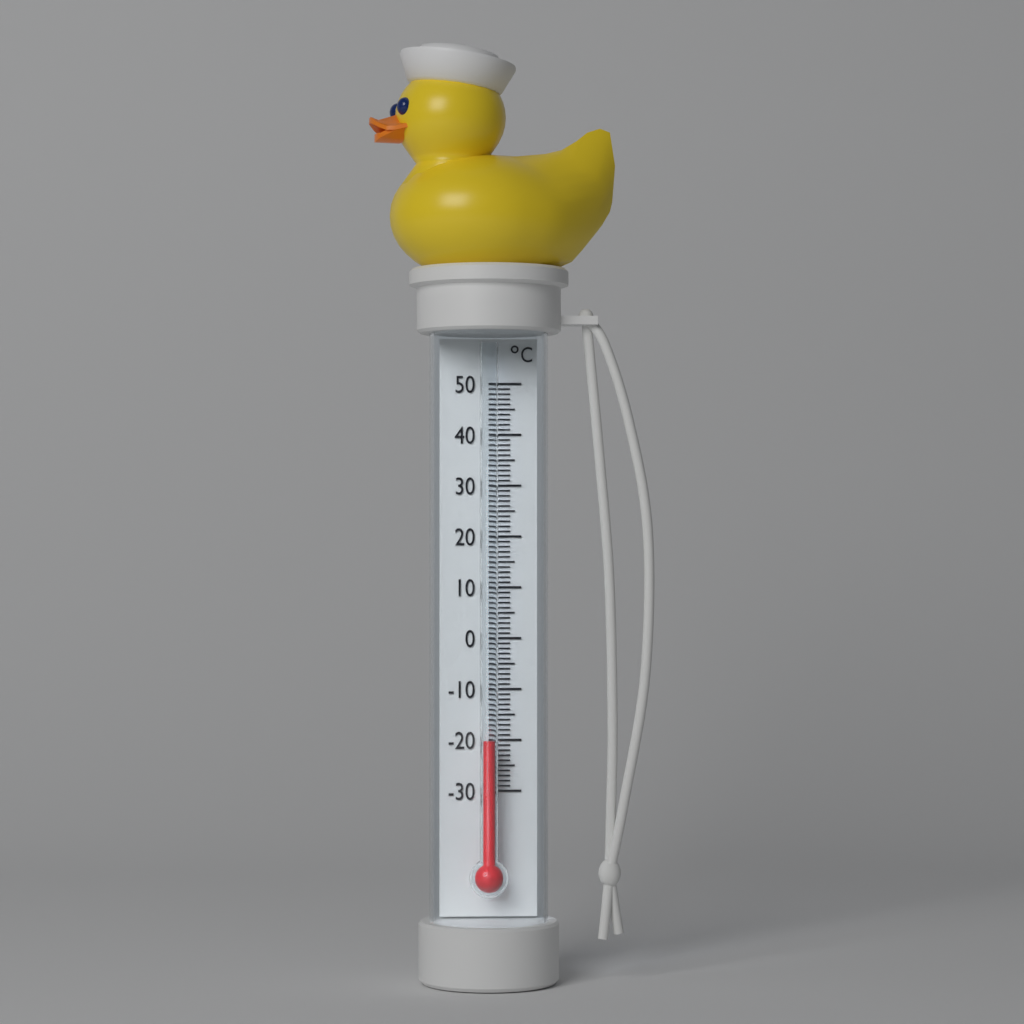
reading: -20 °C
